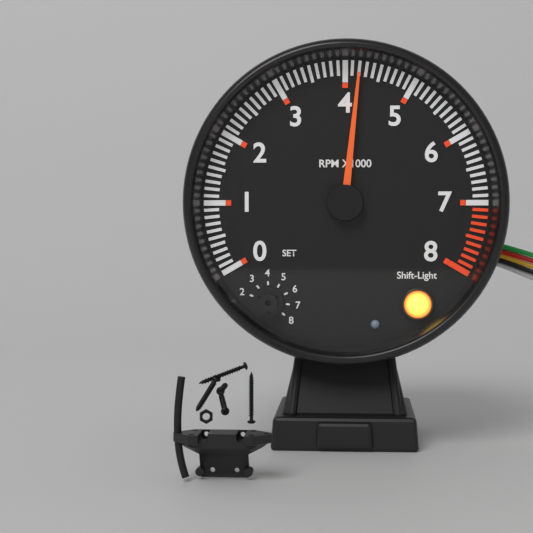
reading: 4200 RPM
